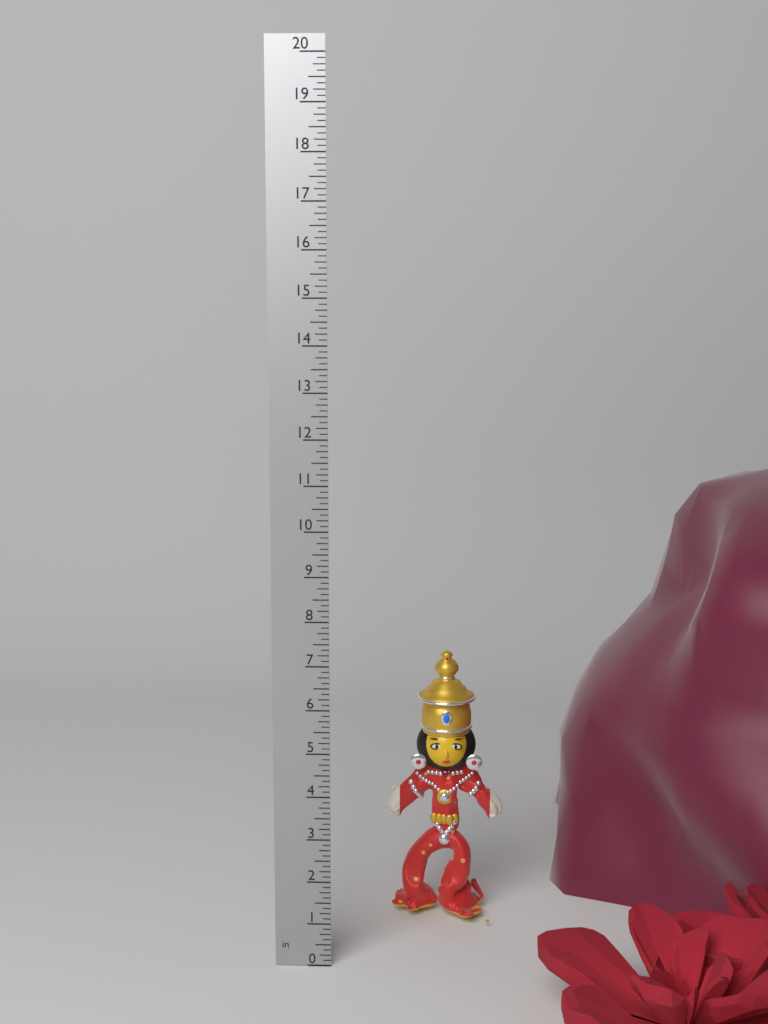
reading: 6.625 in
